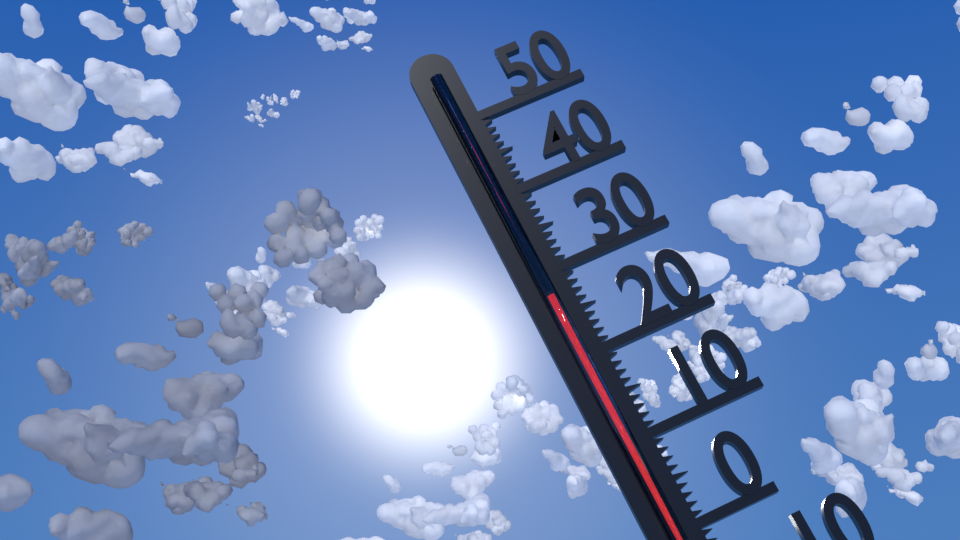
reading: 27 °C
